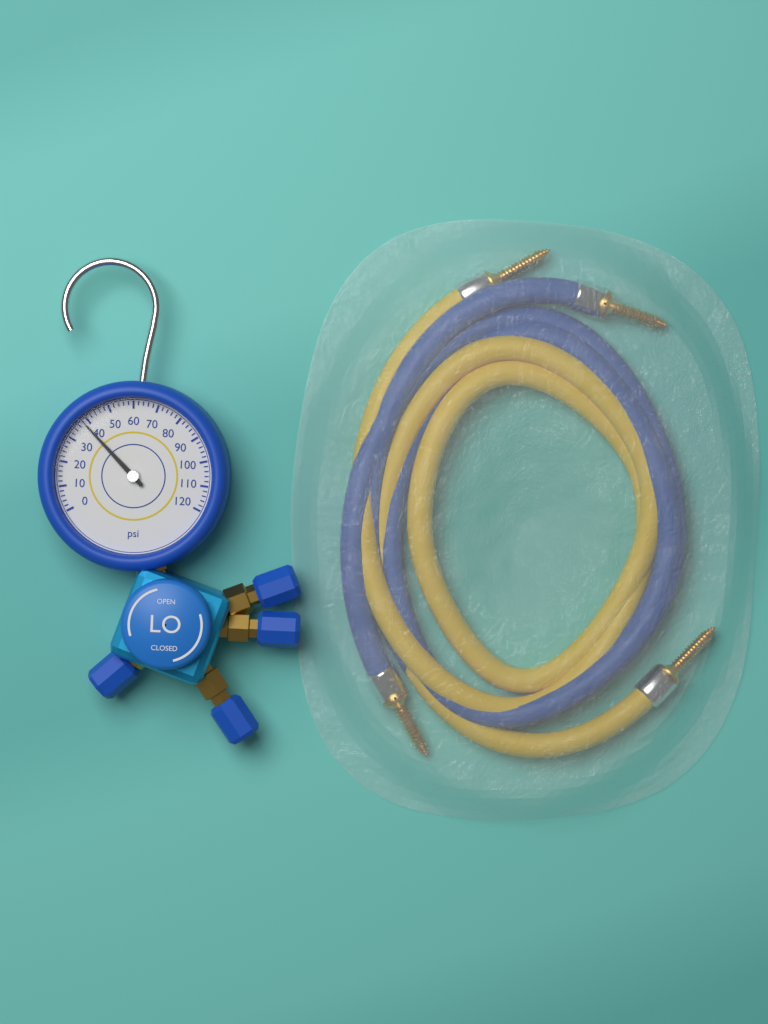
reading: 38 psi
